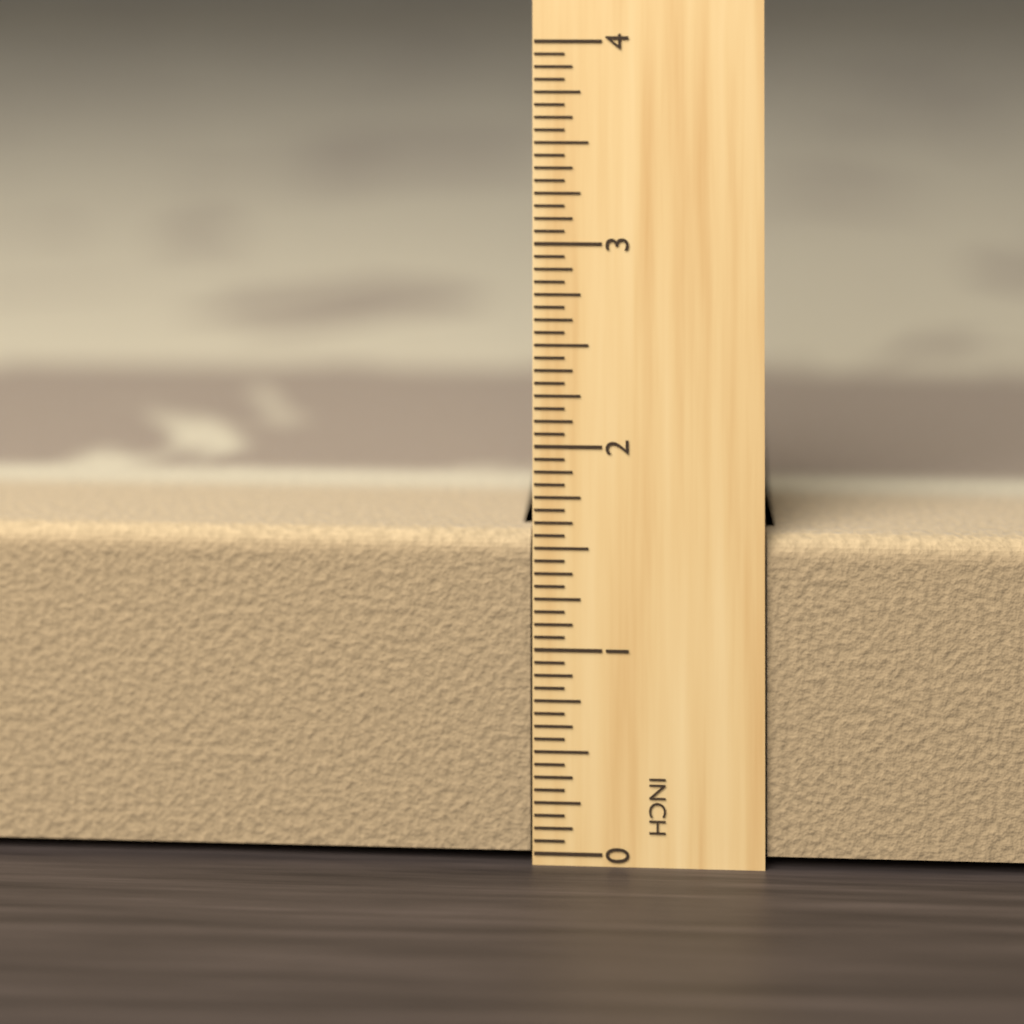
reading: 1.5625 in
